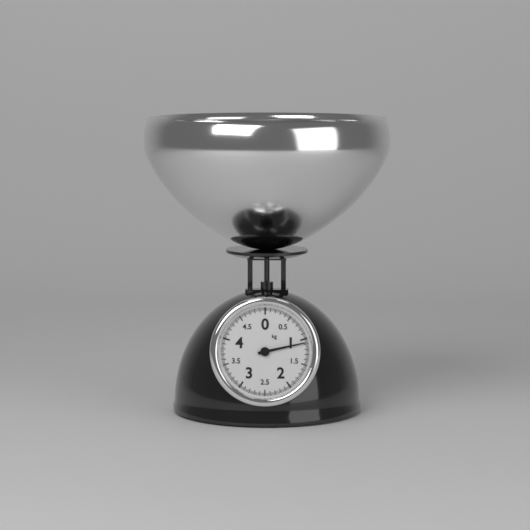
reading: 1.075 kg
